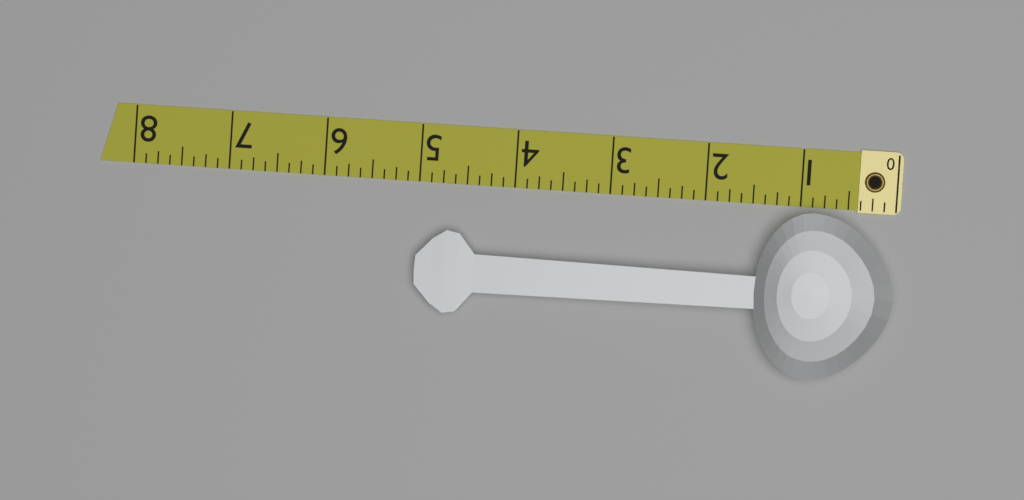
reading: 5.000 (no unit)
